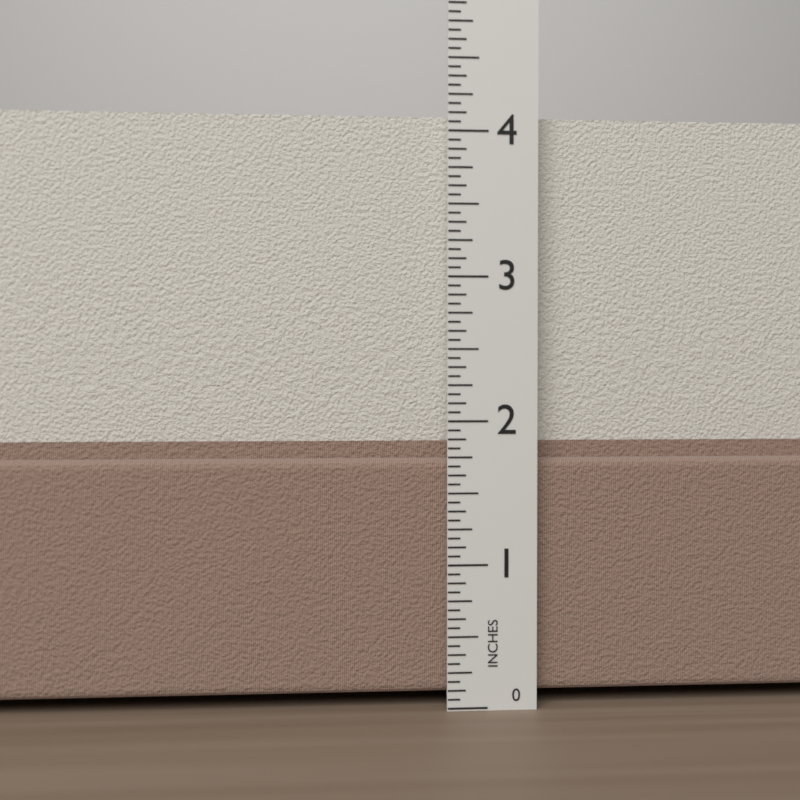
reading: 4.1250 in
